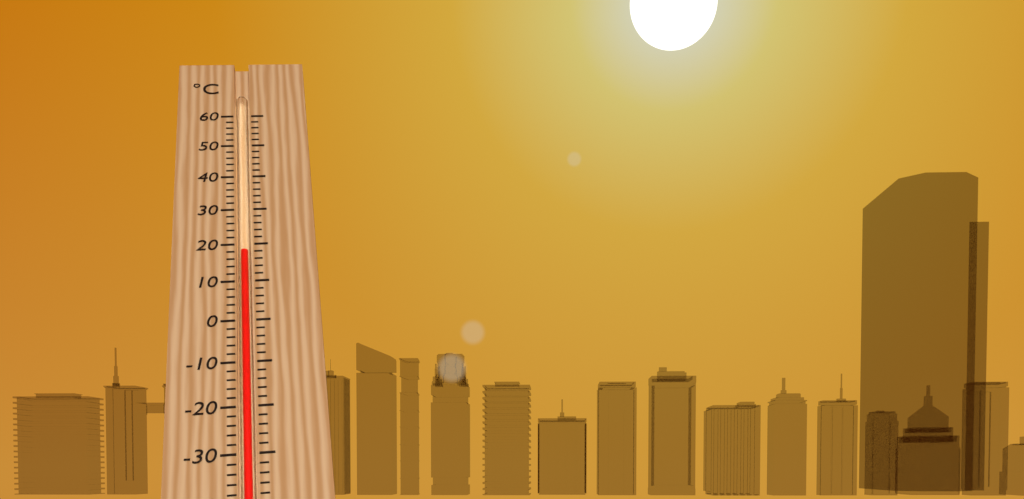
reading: 18 °C
